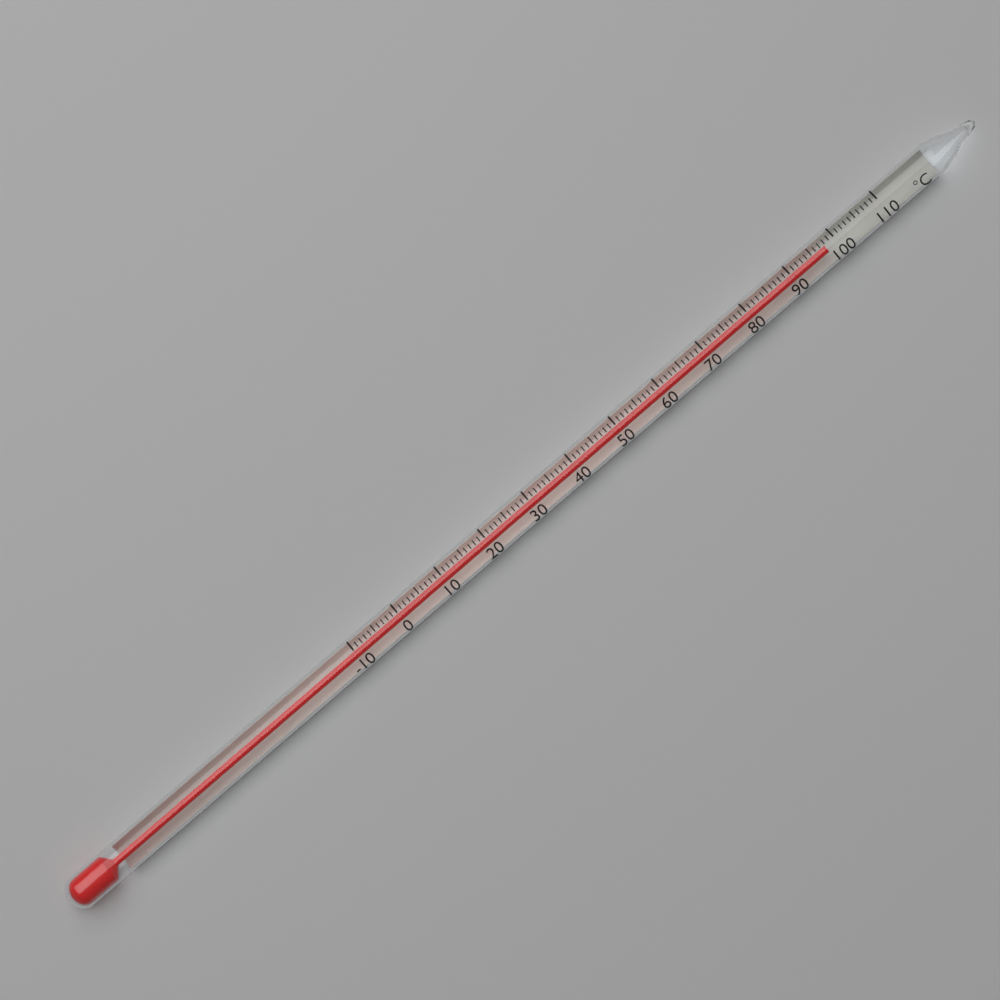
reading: 98 °C
